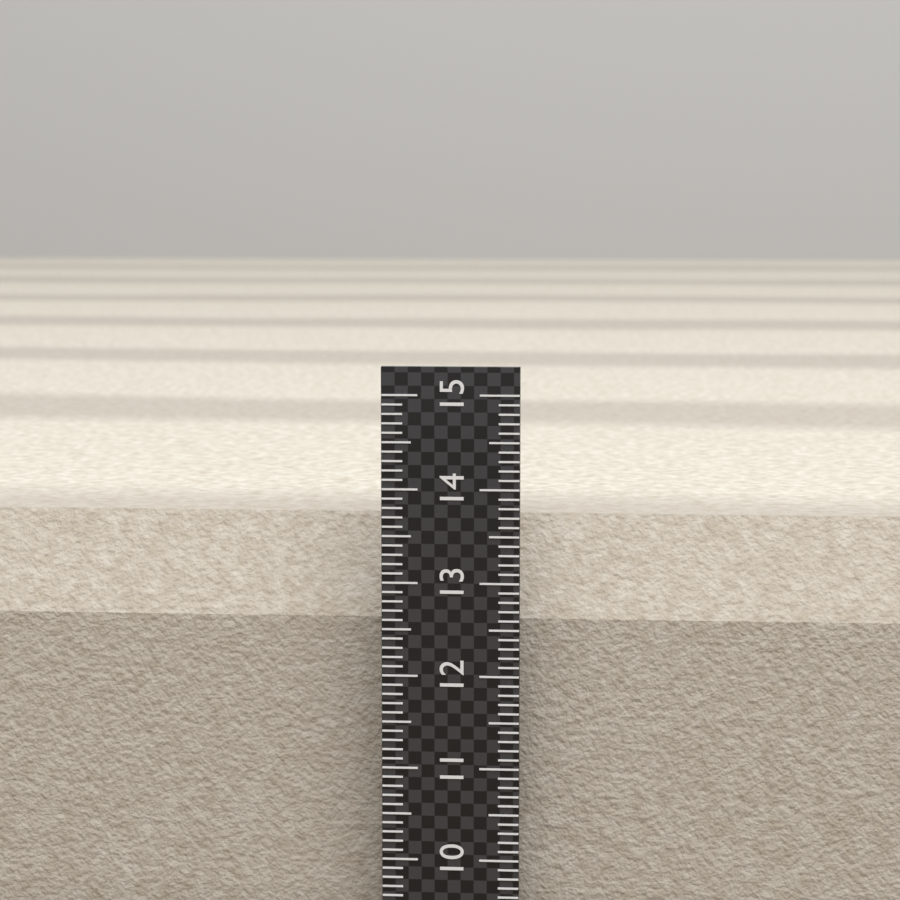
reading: 13.6 (no unit)
